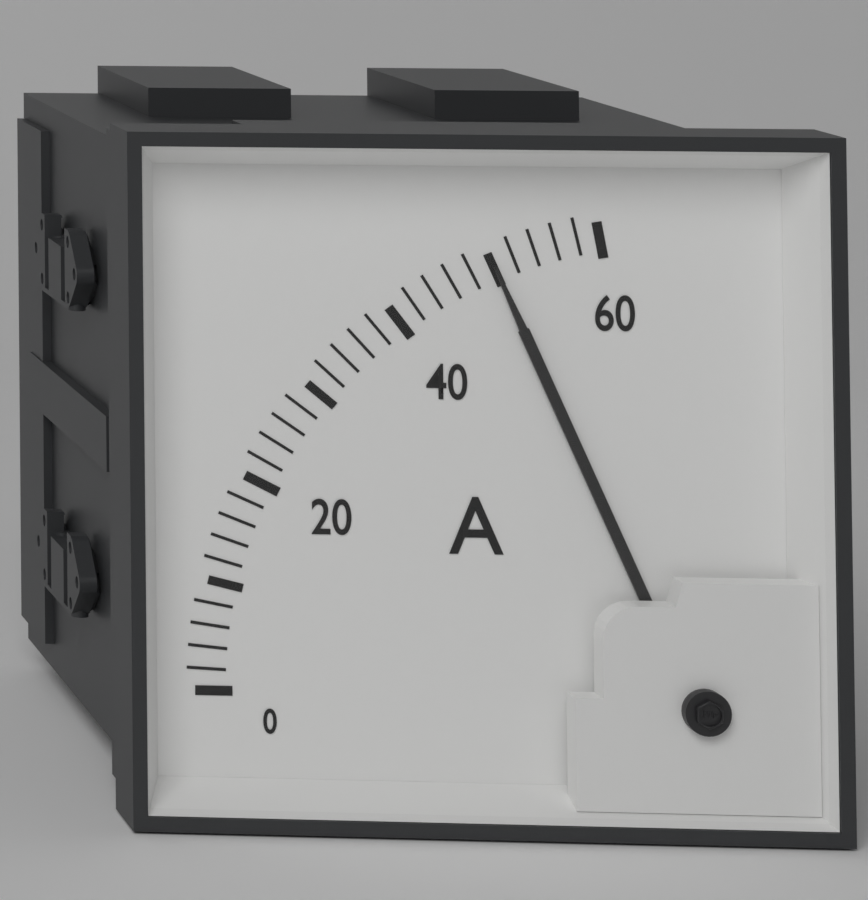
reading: 50 A
